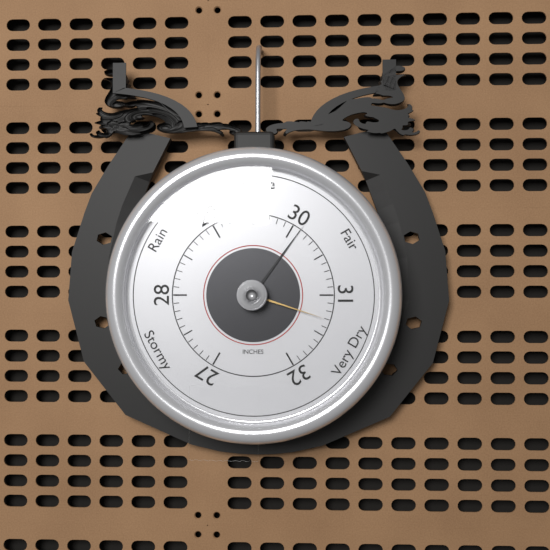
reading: 30.1 inHg
